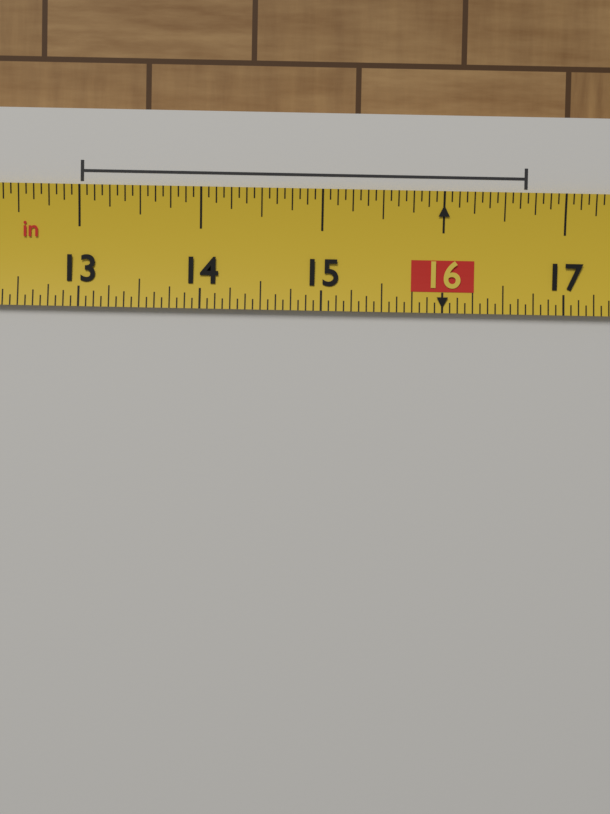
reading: 16.6875 in
